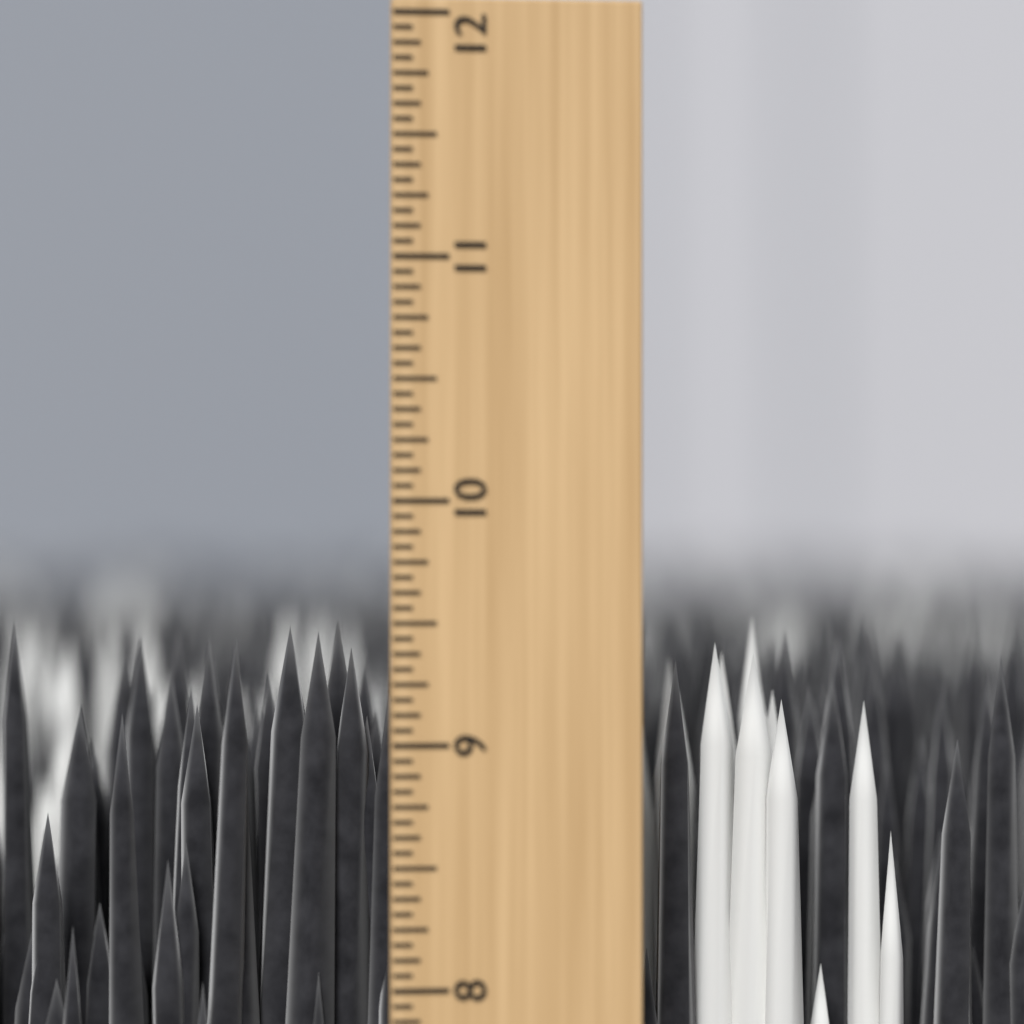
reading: 9.5000 inch
